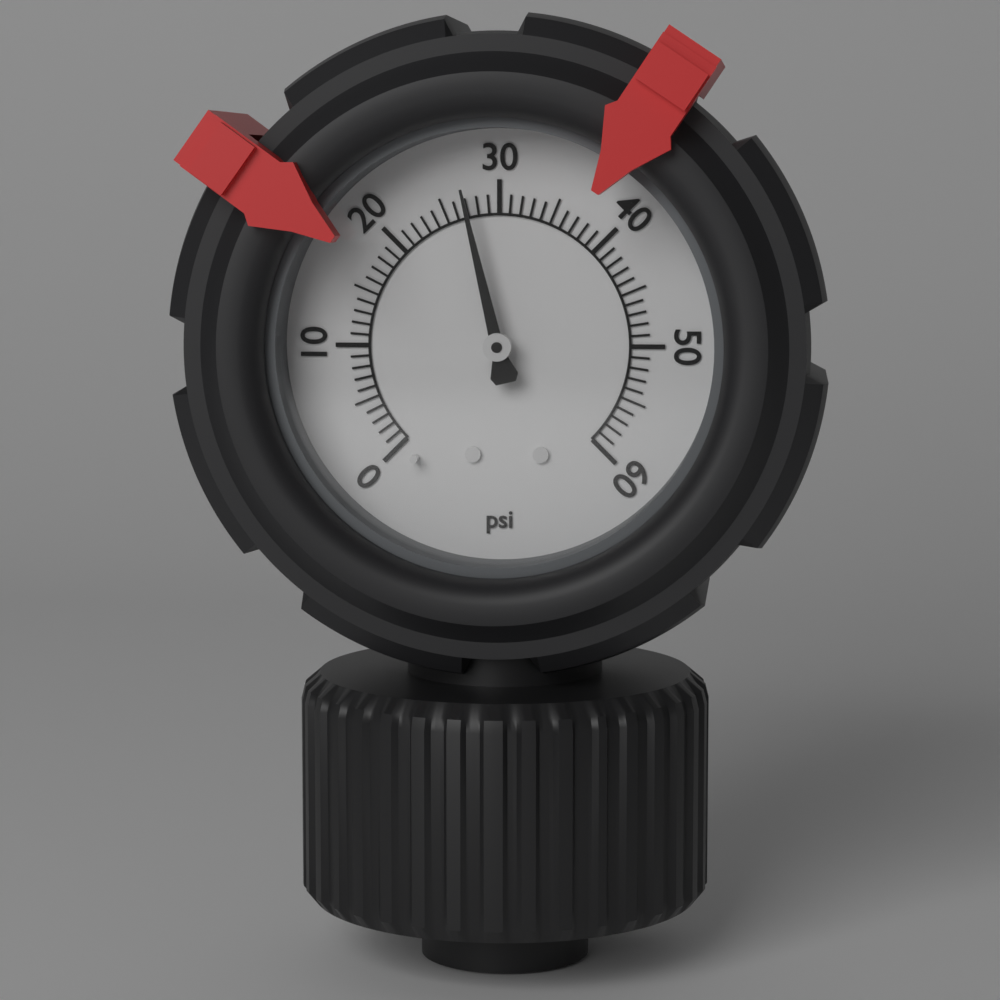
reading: 27 psi
